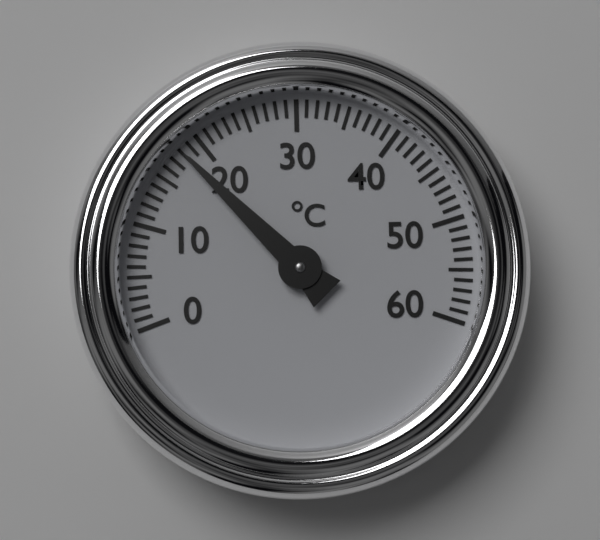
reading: 18 °C
